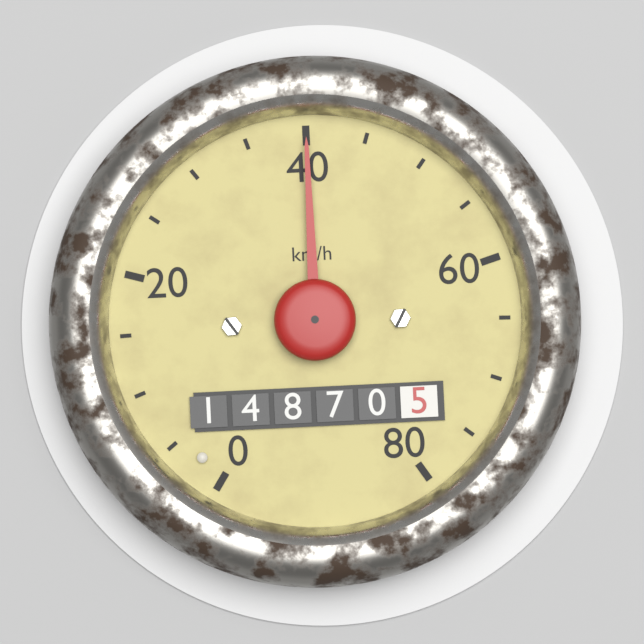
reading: 40 km/h
